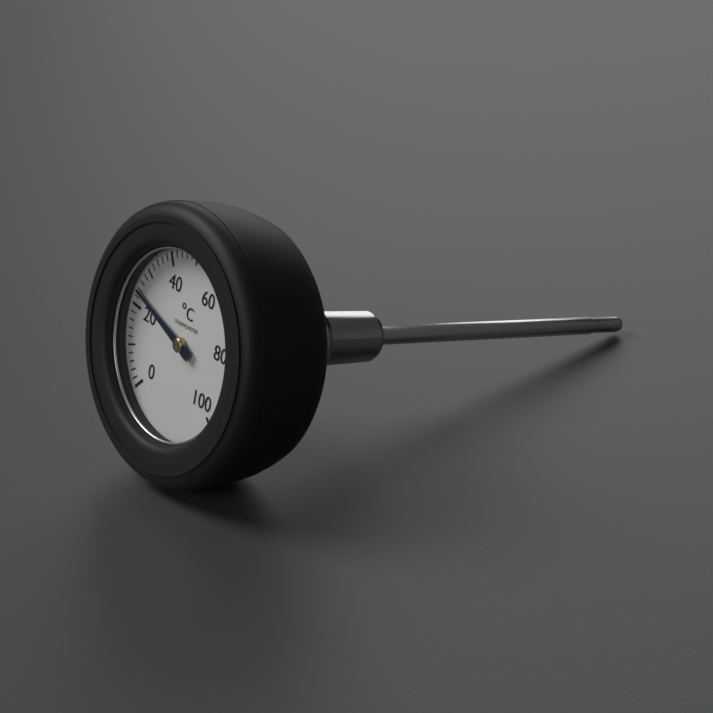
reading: 24 °C
